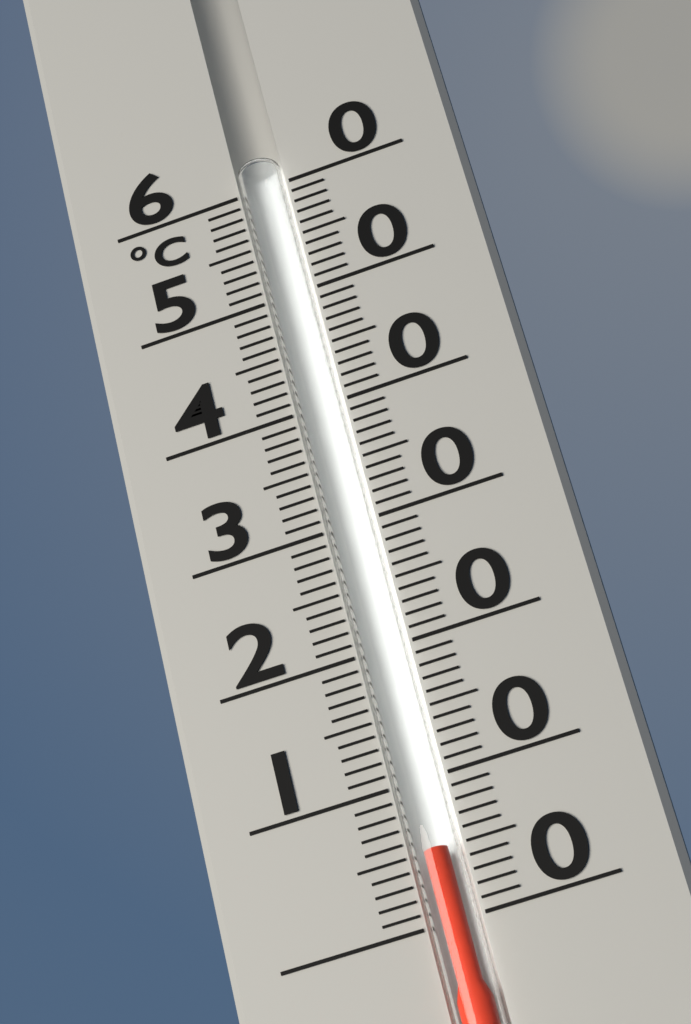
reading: 5 °C
